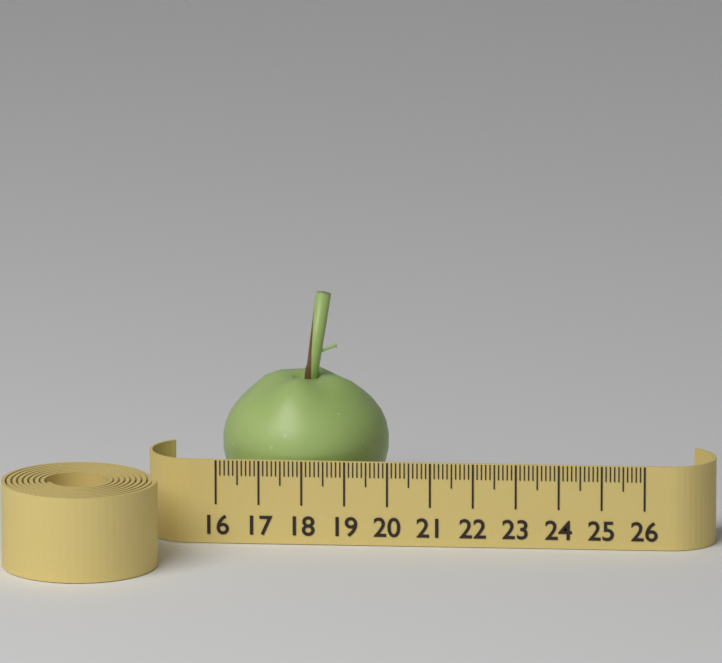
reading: 19.9 (no unit)
